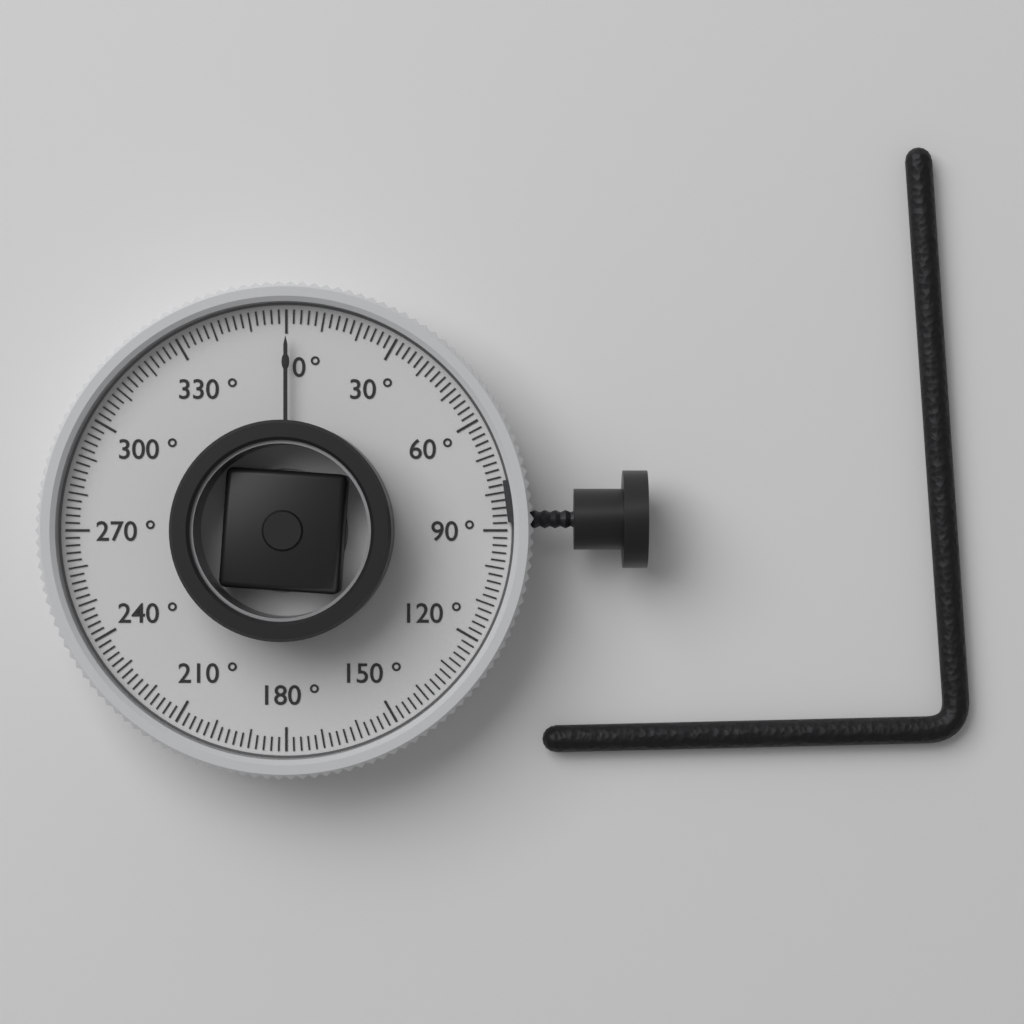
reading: 0 °
